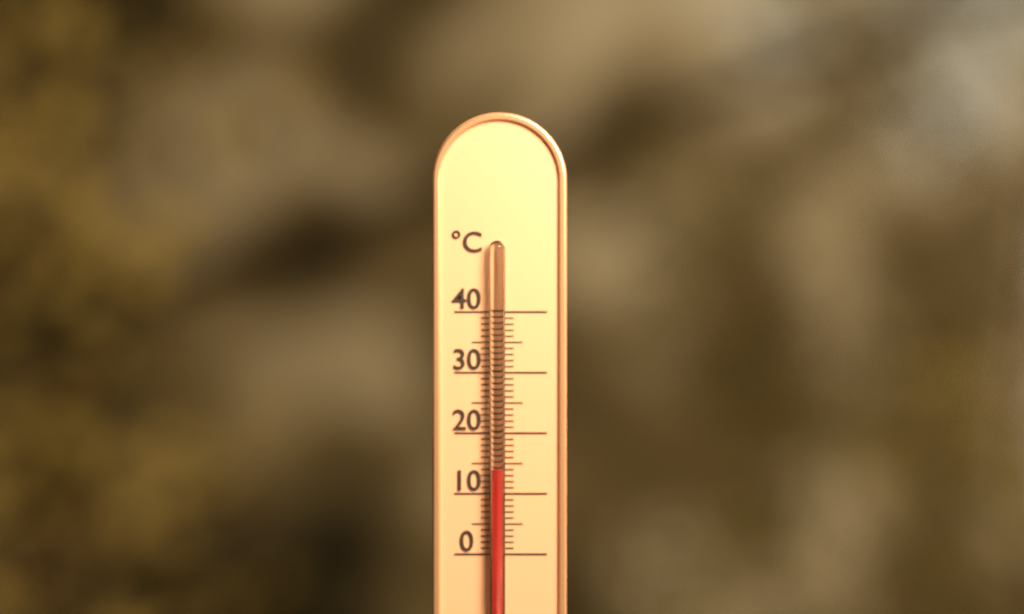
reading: 14 °C
